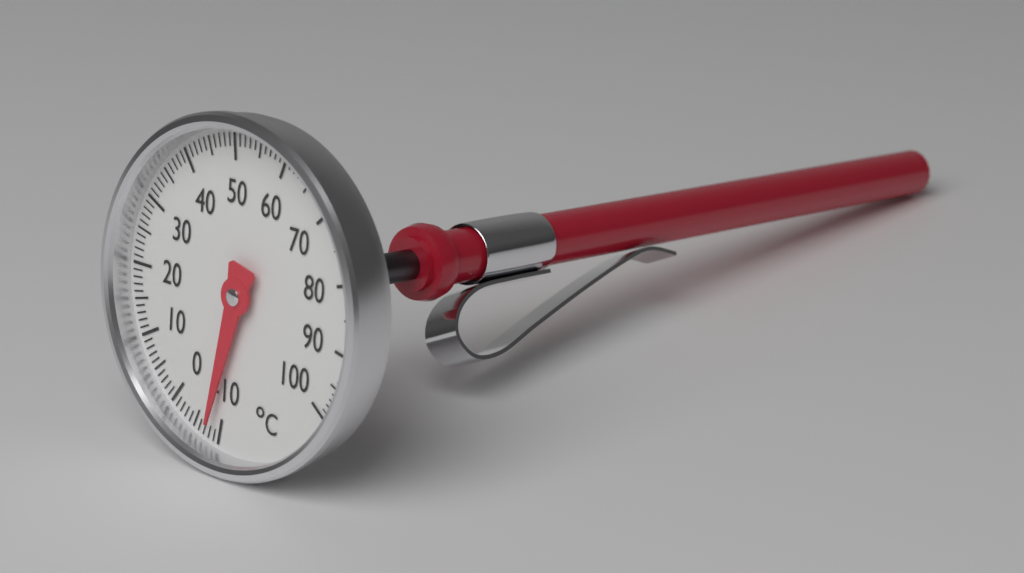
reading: -8 °C
